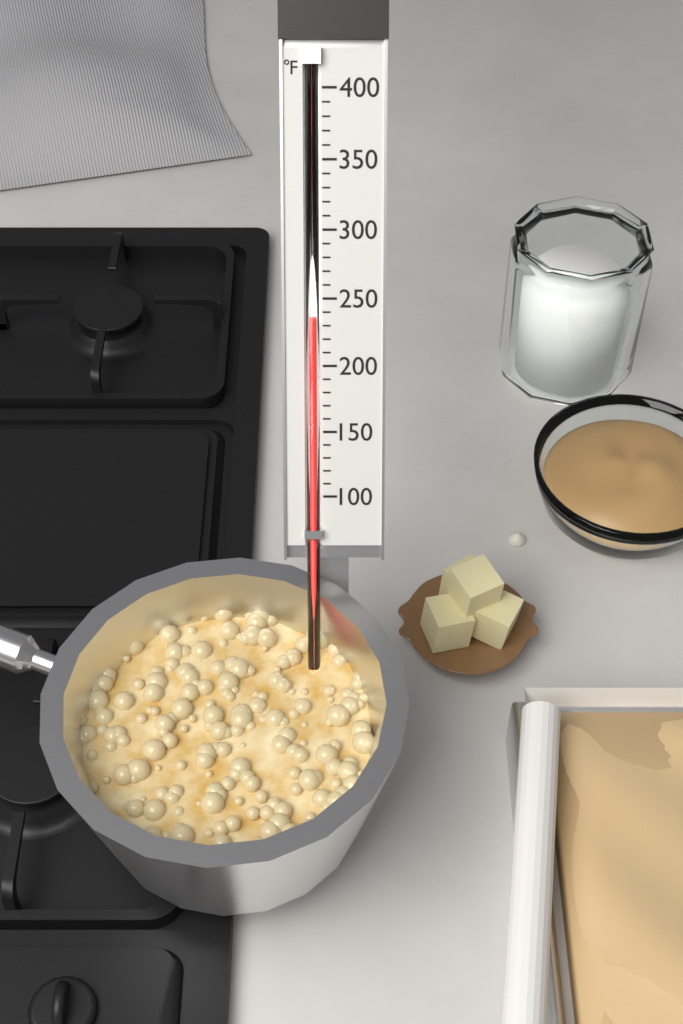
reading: 235 °F
